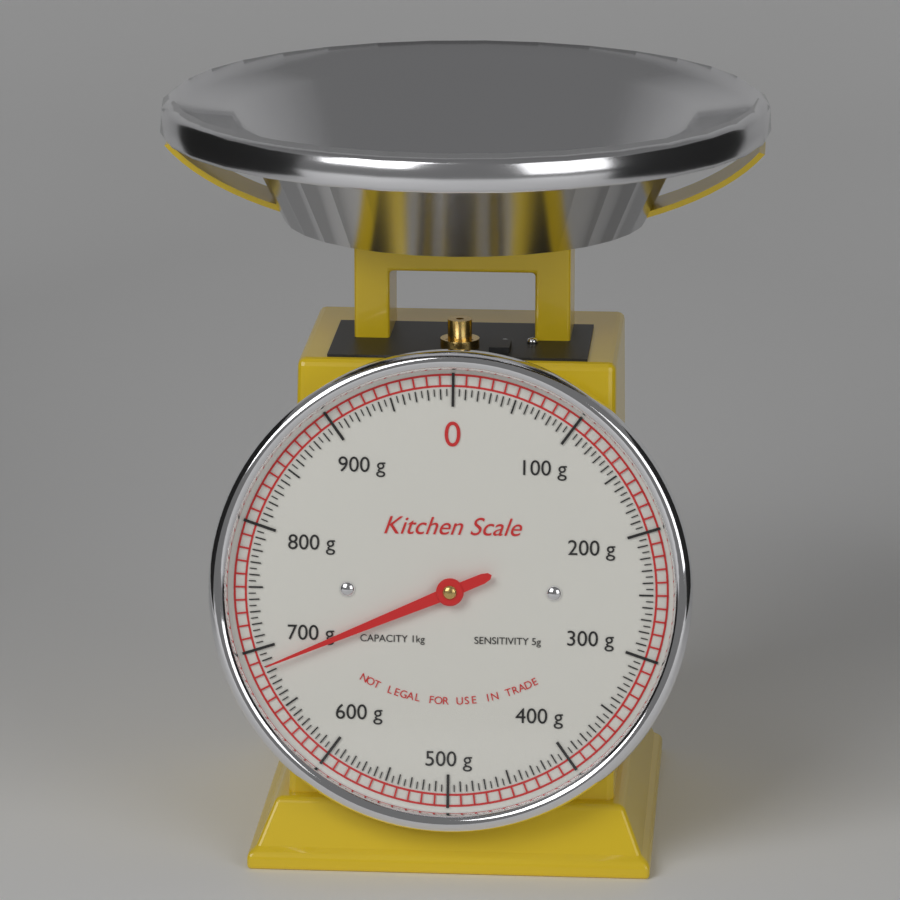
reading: 685 g
